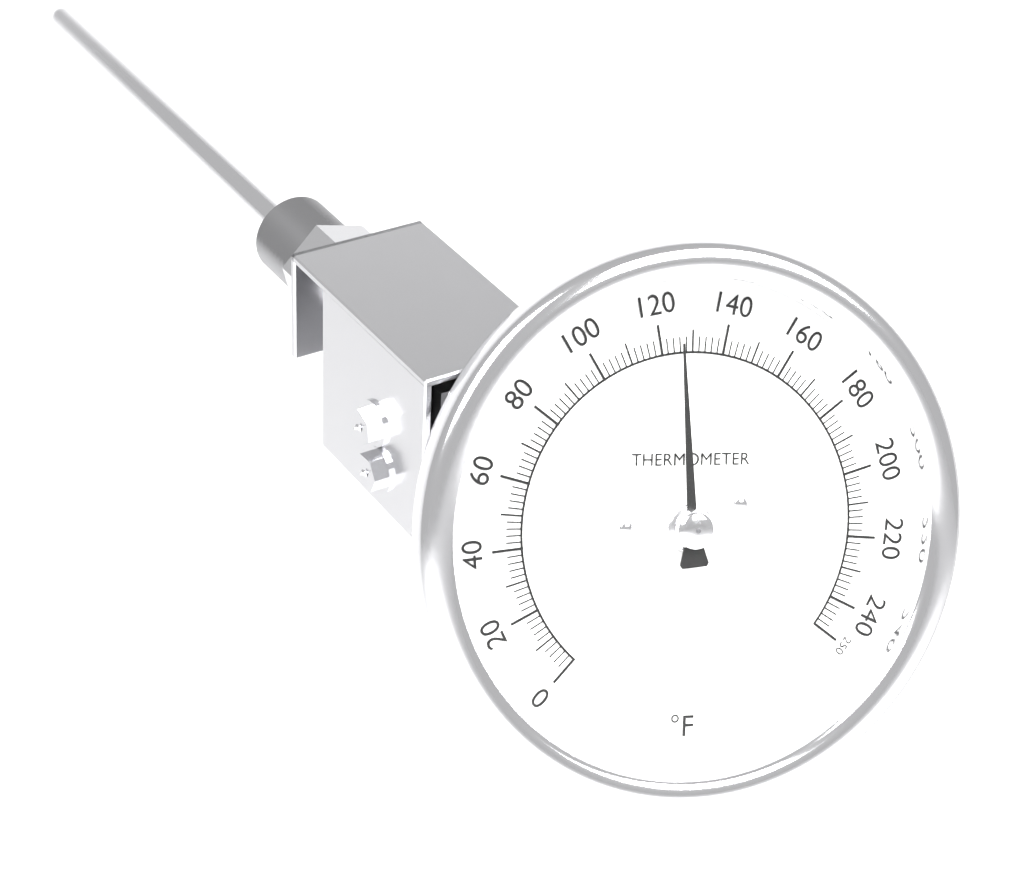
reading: 126 °F
